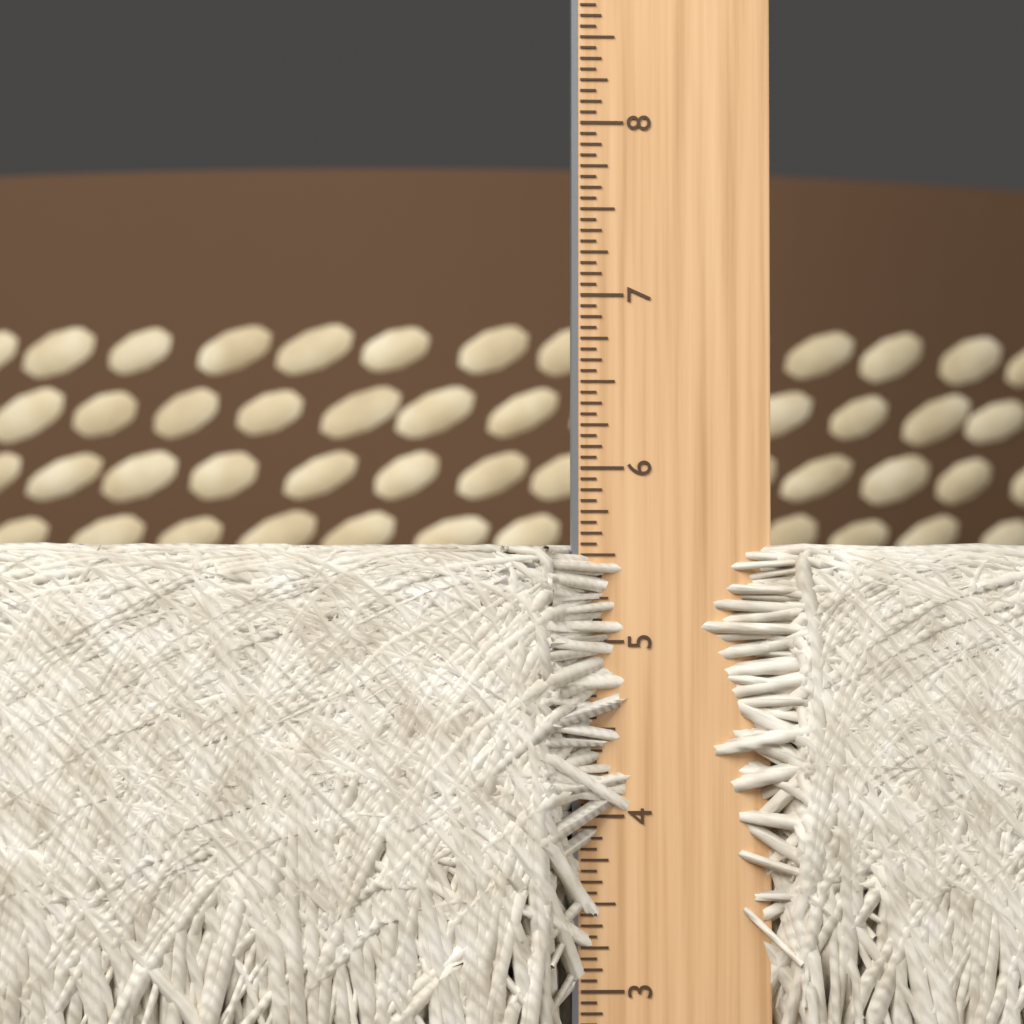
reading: 5.5625 in
